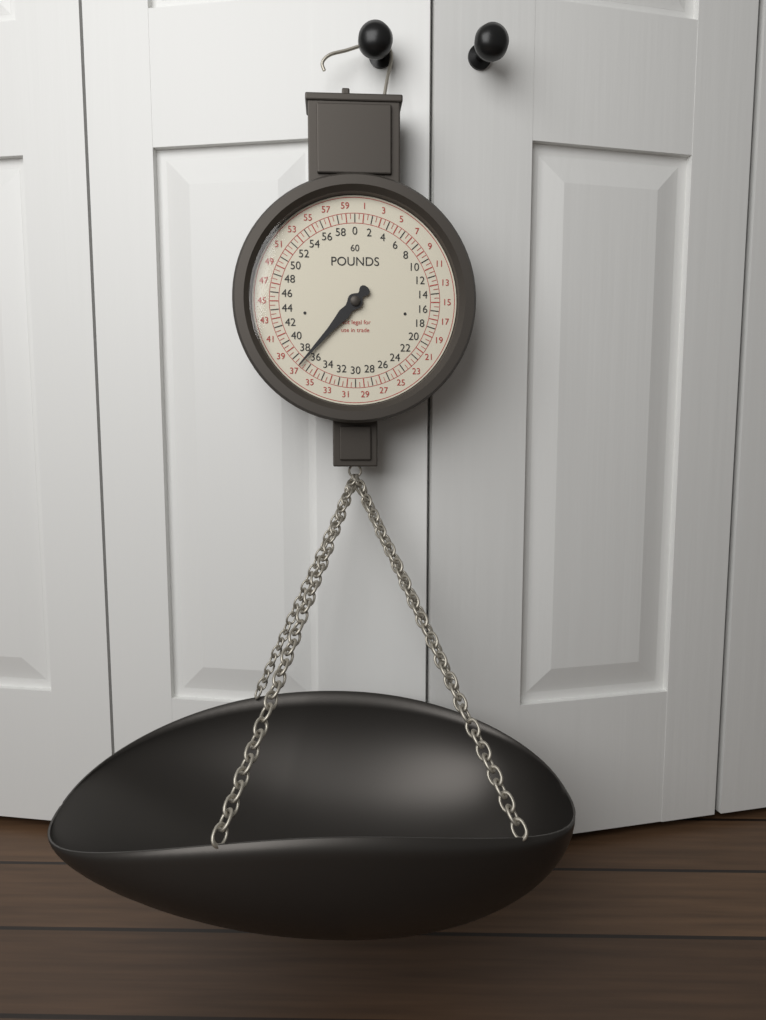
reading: 37.0 lb
